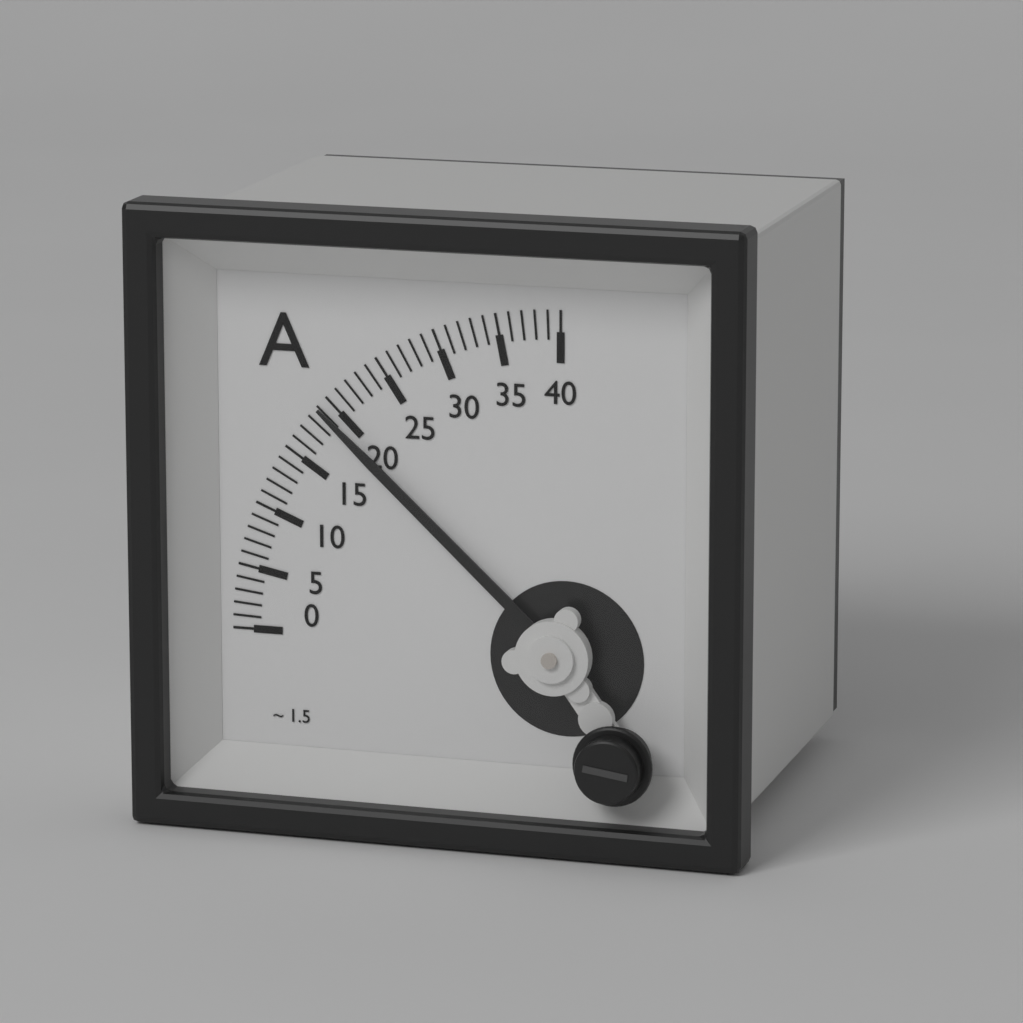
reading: 19 A
